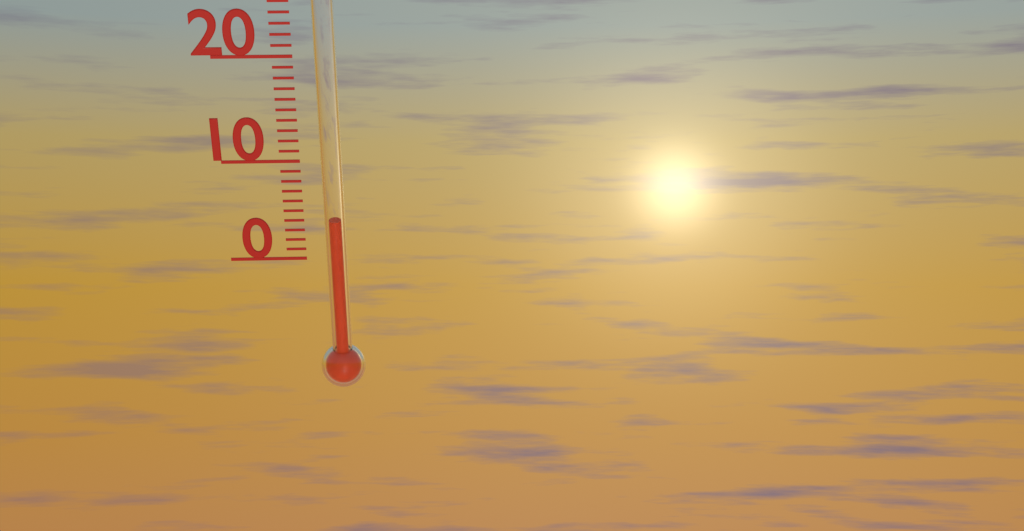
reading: 4 °C
